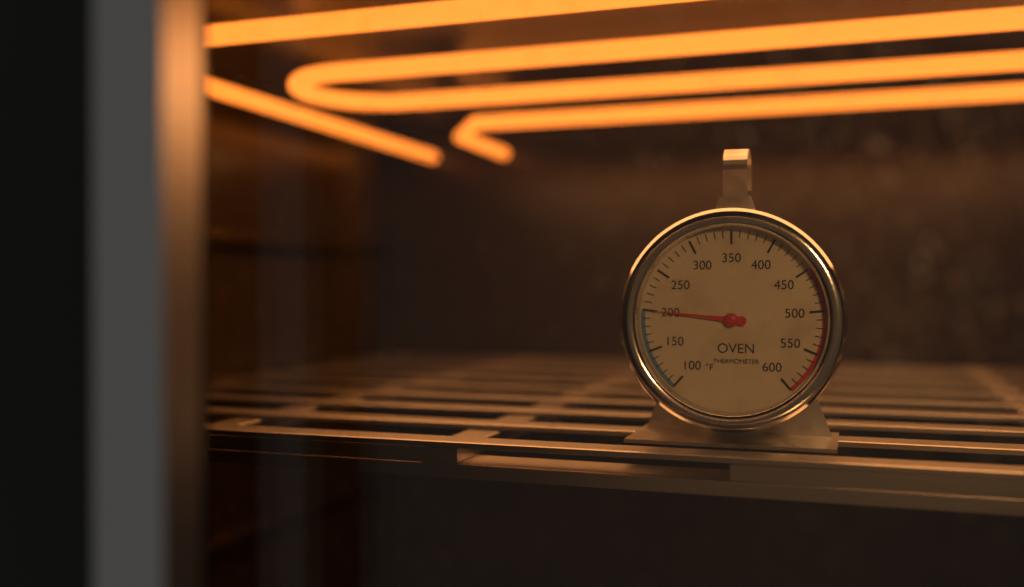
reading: 200 °F
